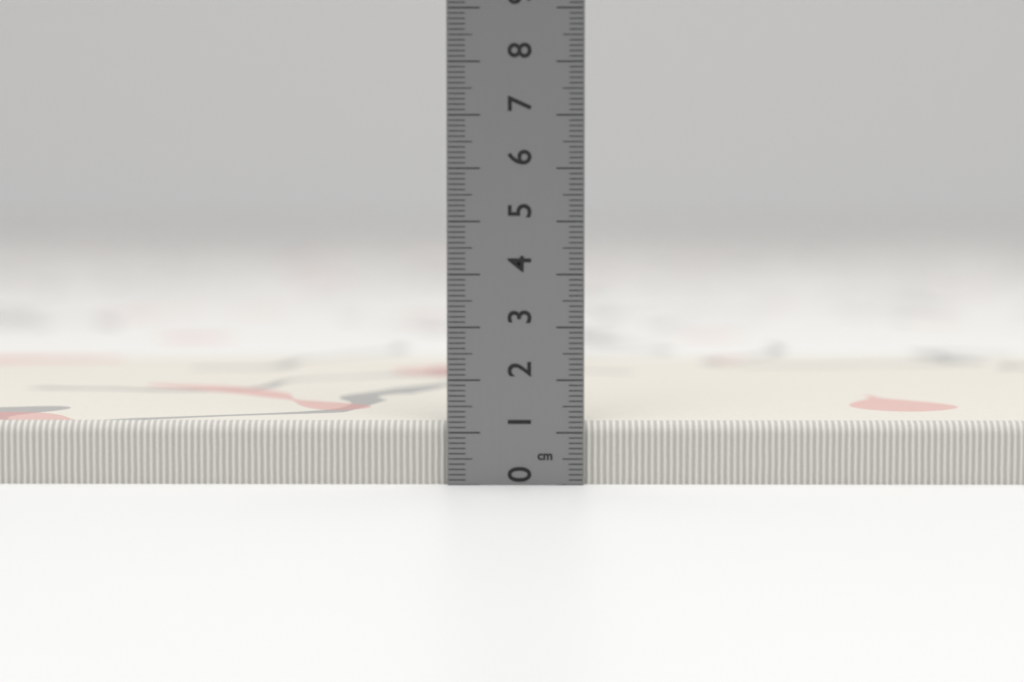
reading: 1.2 cm
